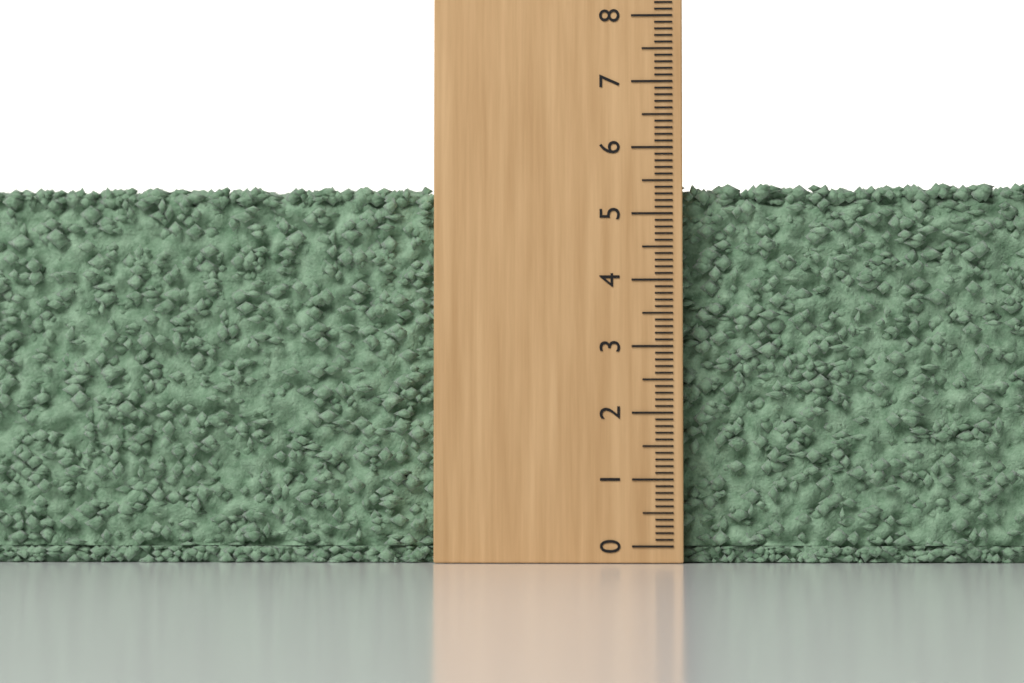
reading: 5.5 (no unit)
